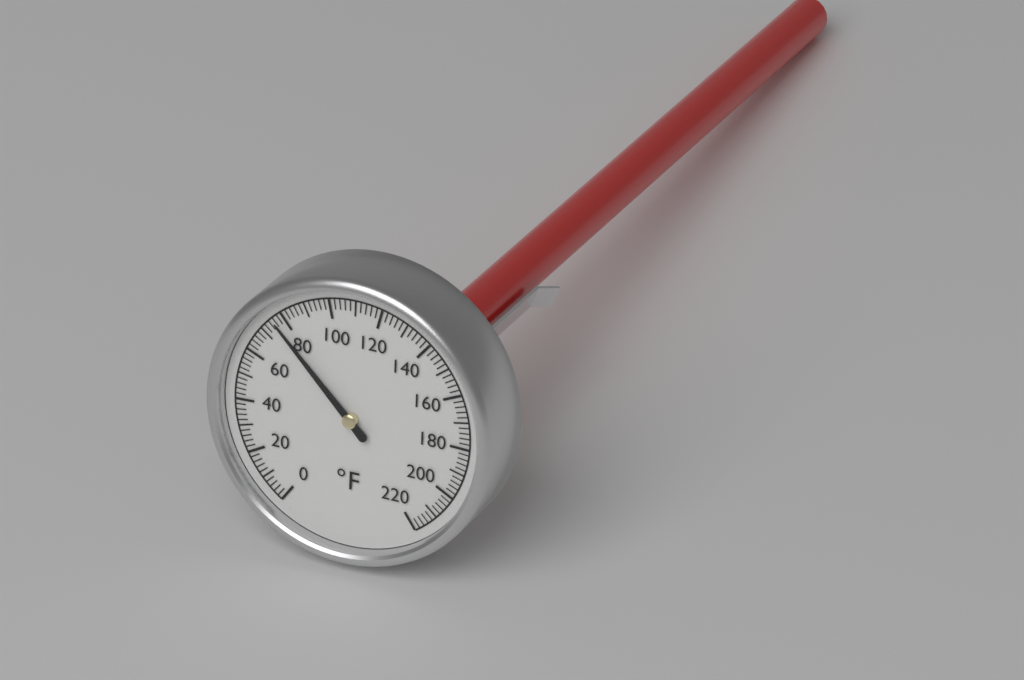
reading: 76 °F
